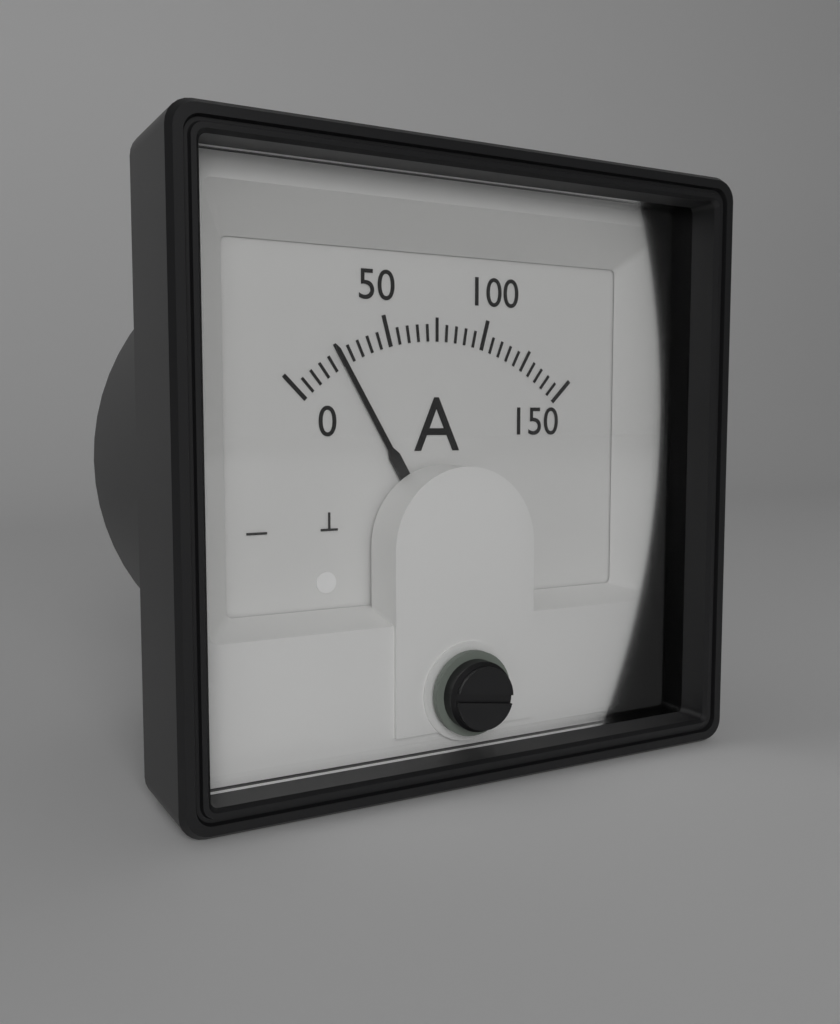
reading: 25 A
